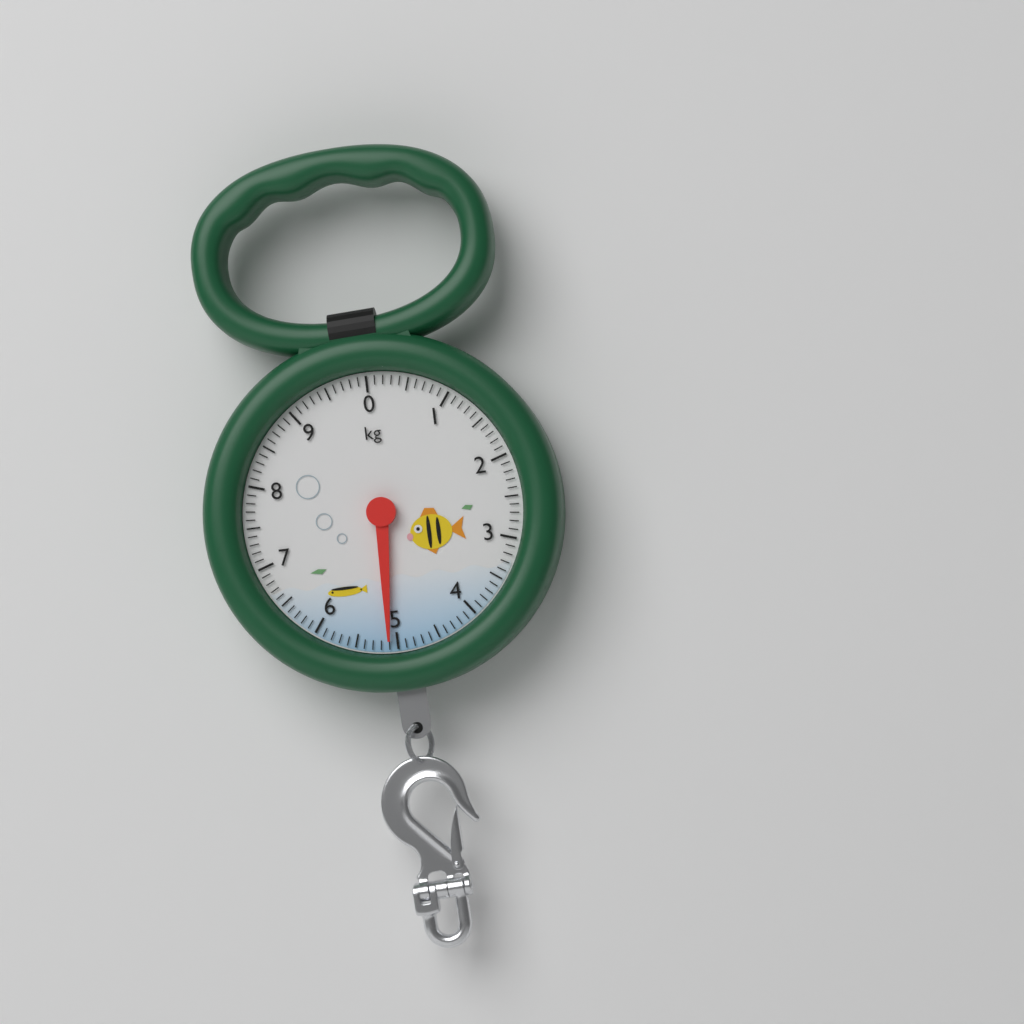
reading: 5.1 kg
